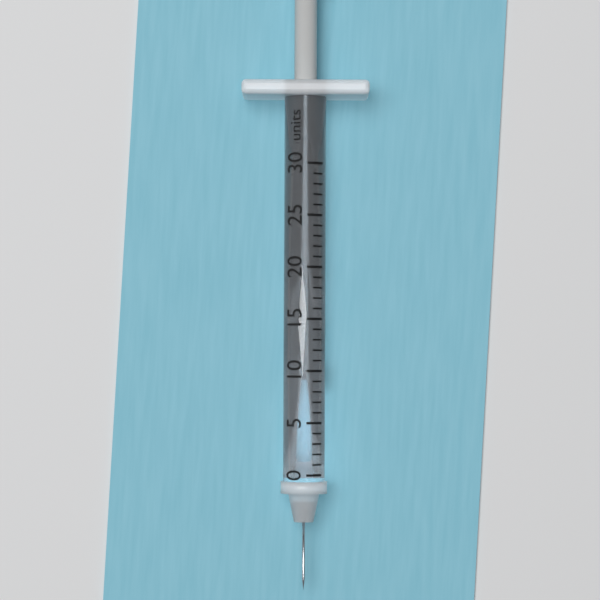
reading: 9 units
